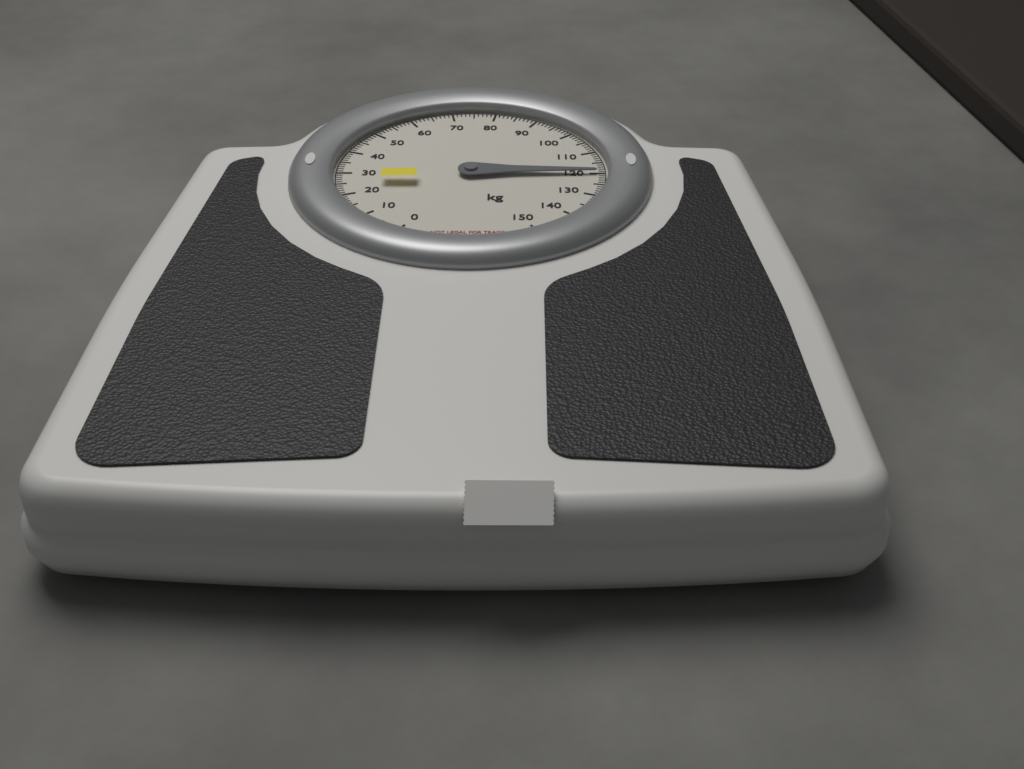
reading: 120 kg
